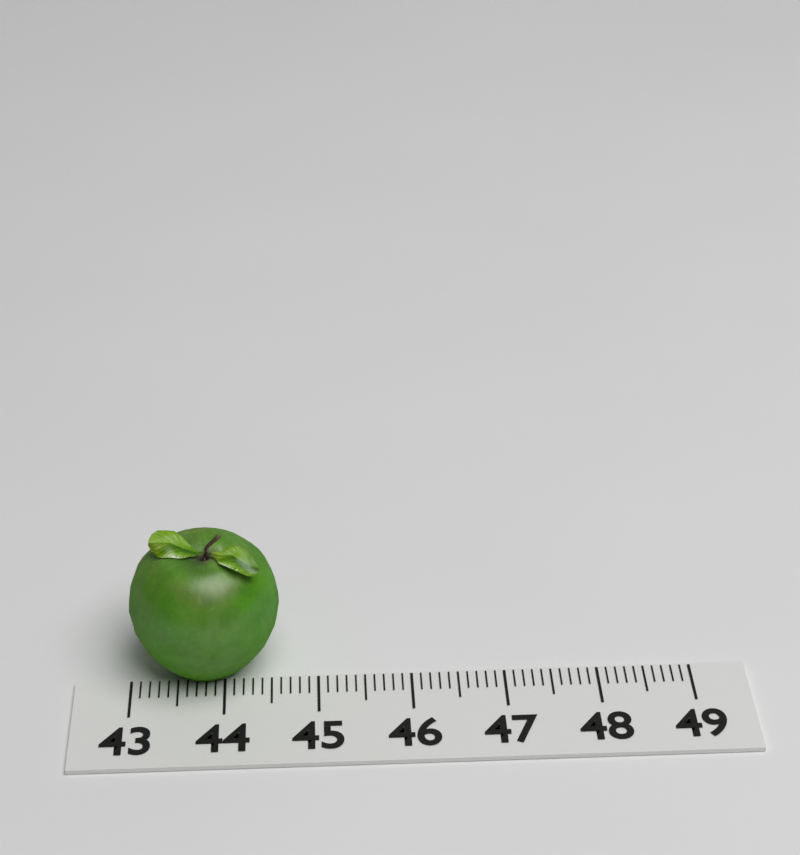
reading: 44.6 (no unit)
